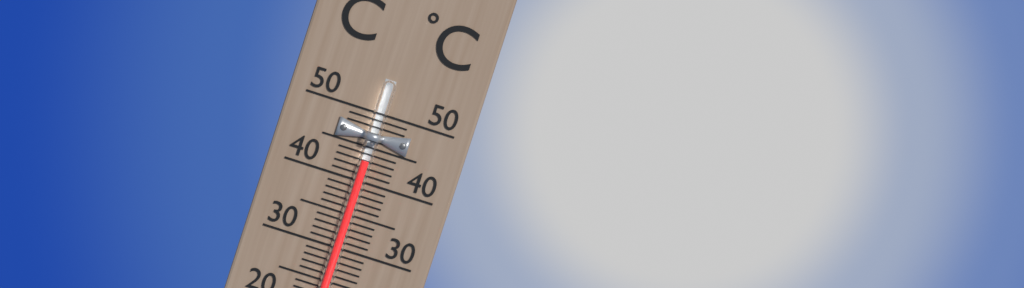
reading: 43 °C
